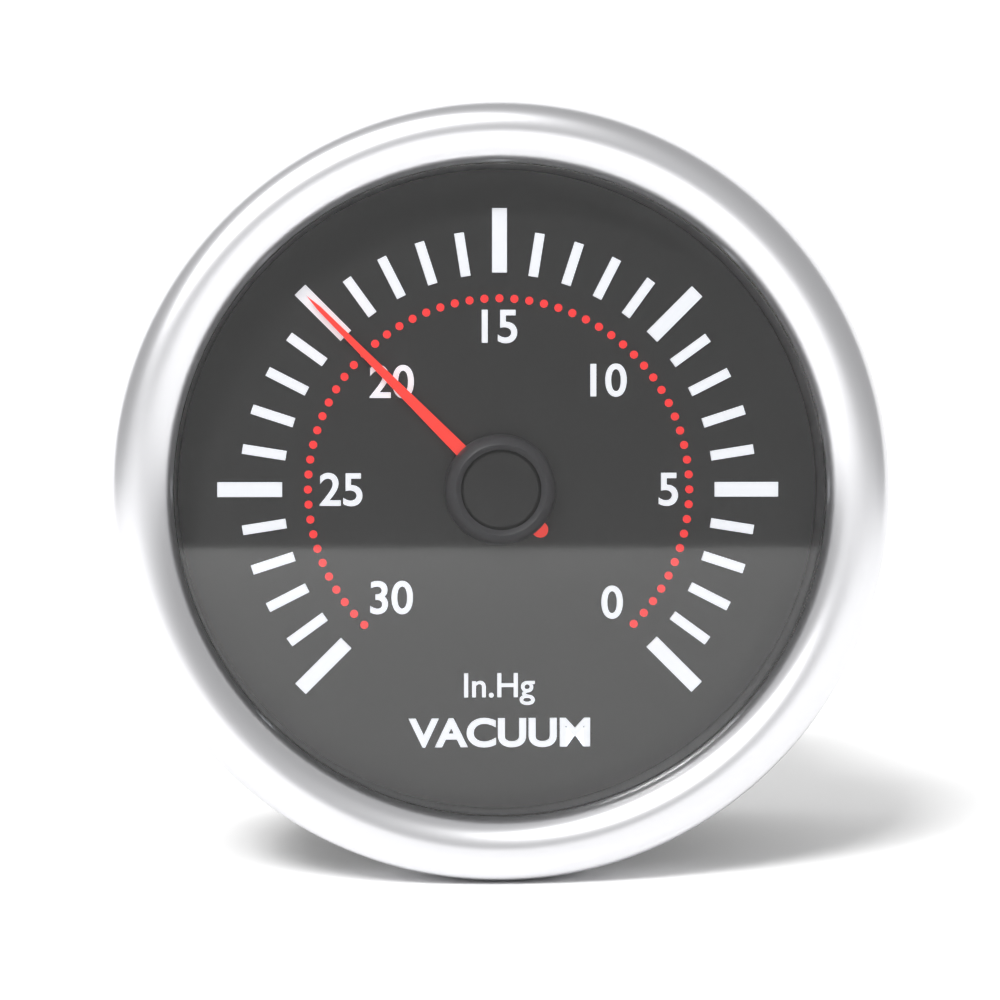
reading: 20 inHg
